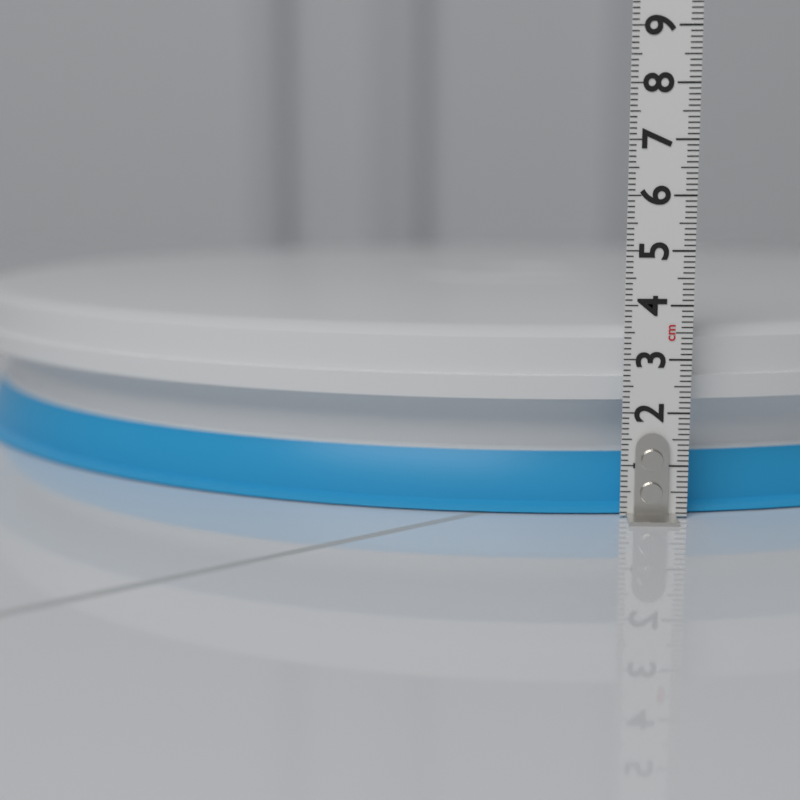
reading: 3.6 cm
